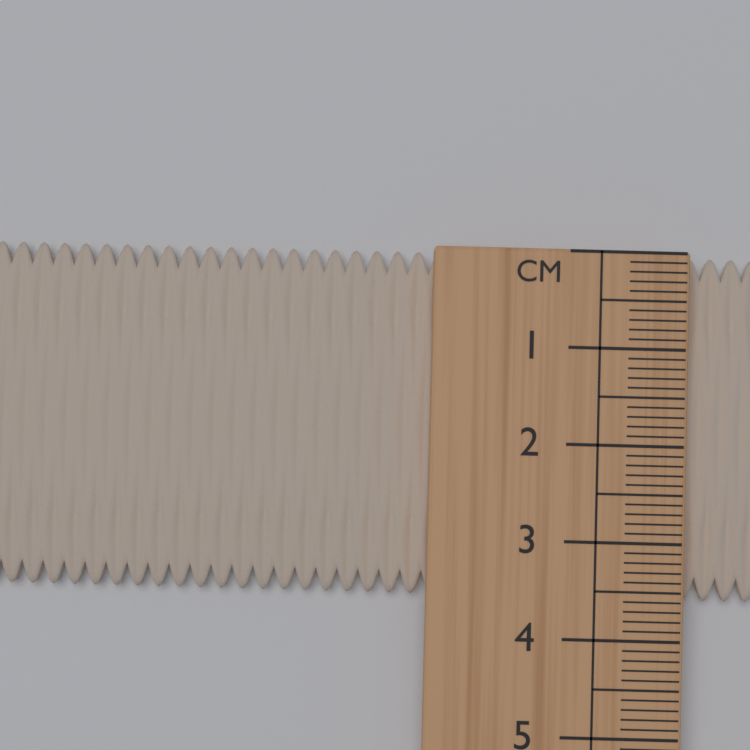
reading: 3.6 cm
